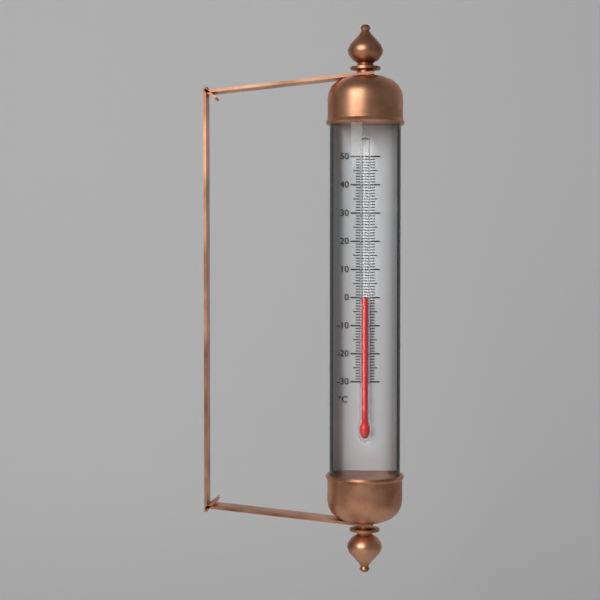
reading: 0 °C
